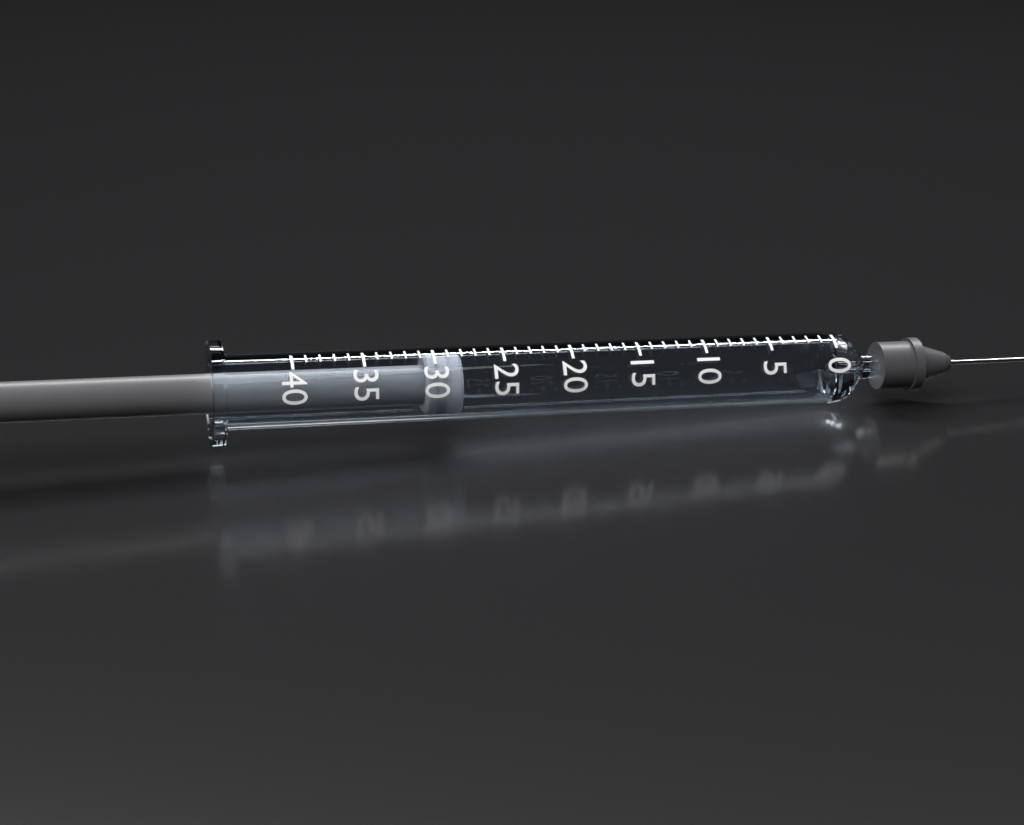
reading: 28 (no unit)
